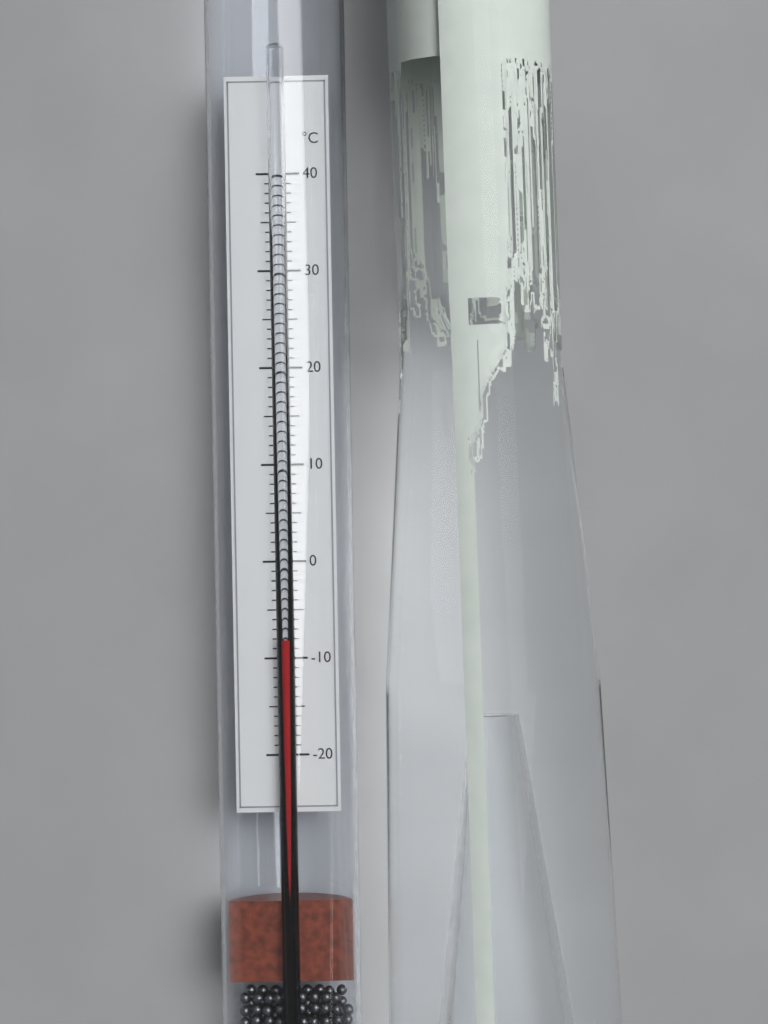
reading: -8 °C
